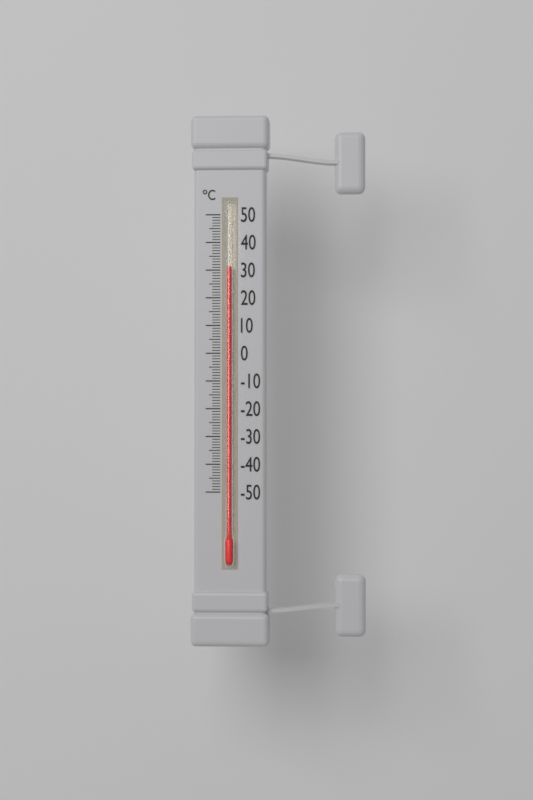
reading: 31 °C
